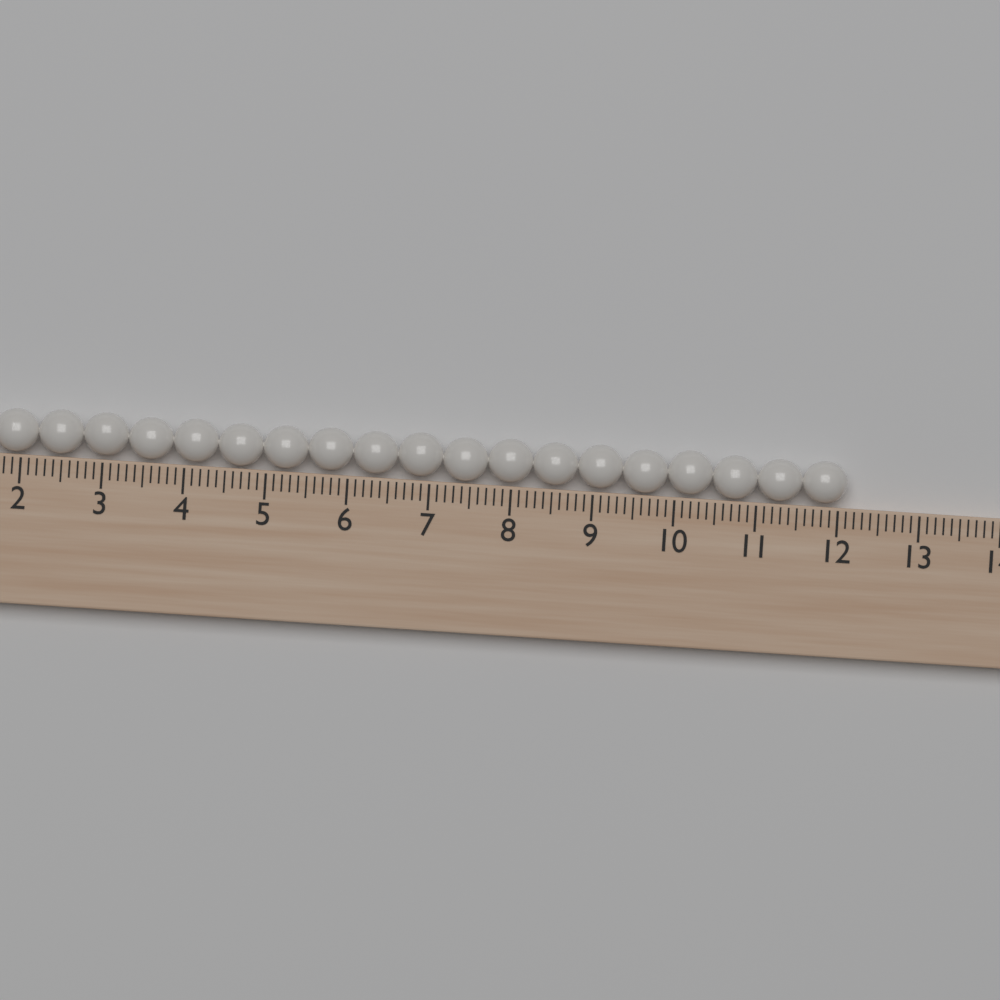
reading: 12.1 (no unit)
